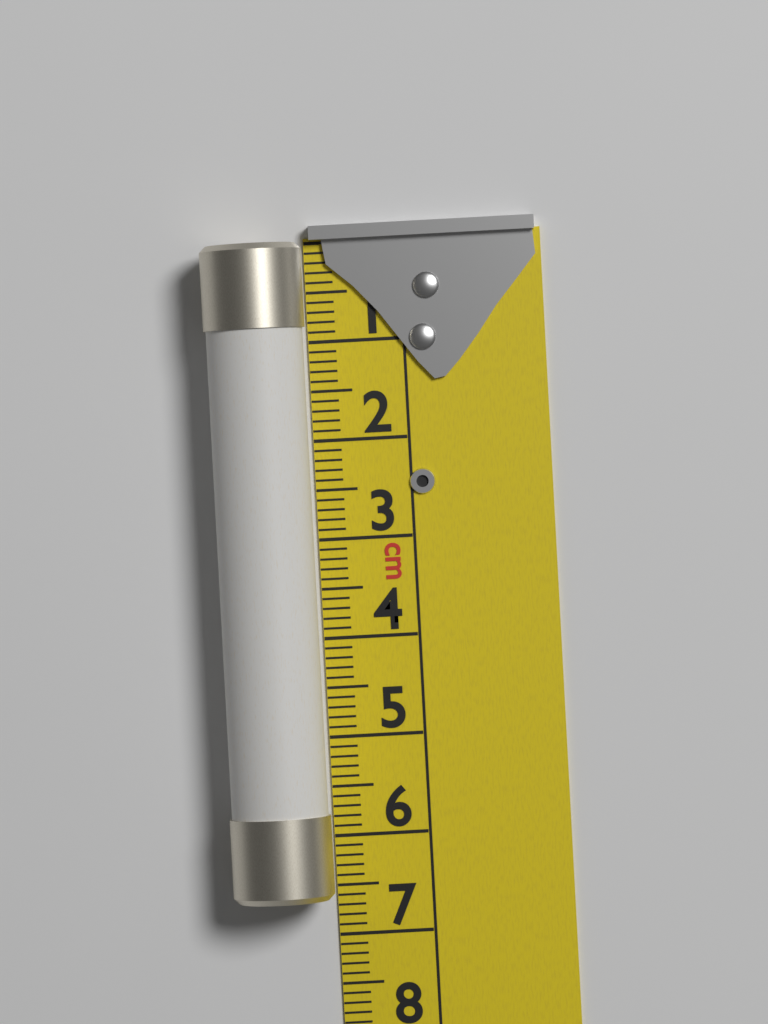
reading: 6.6 cm
